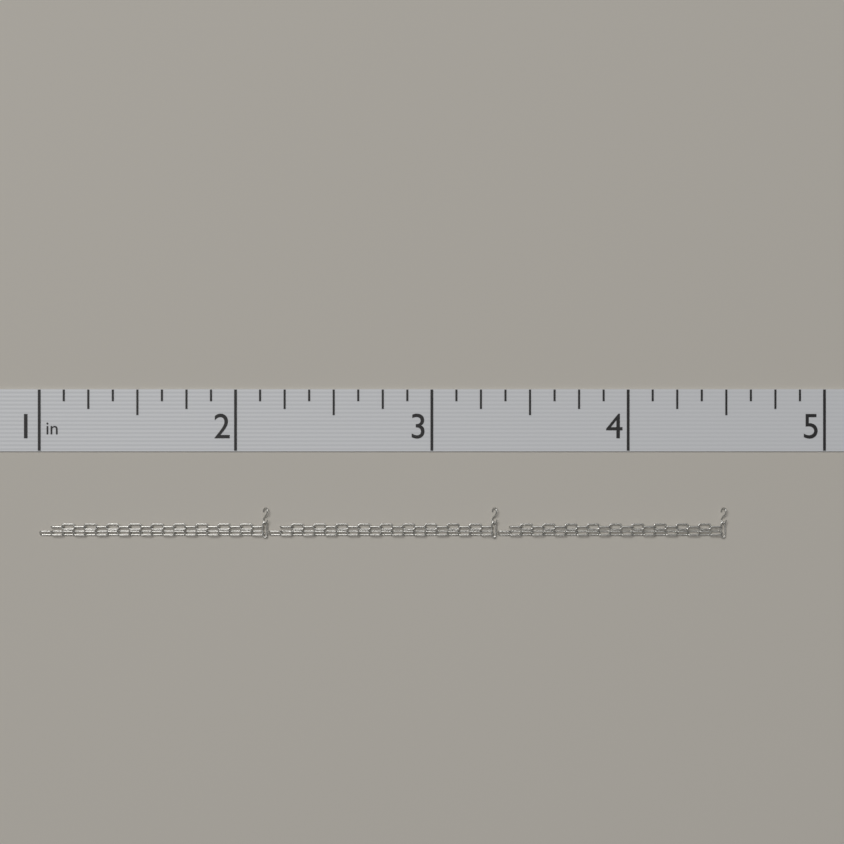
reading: 4.500 in
